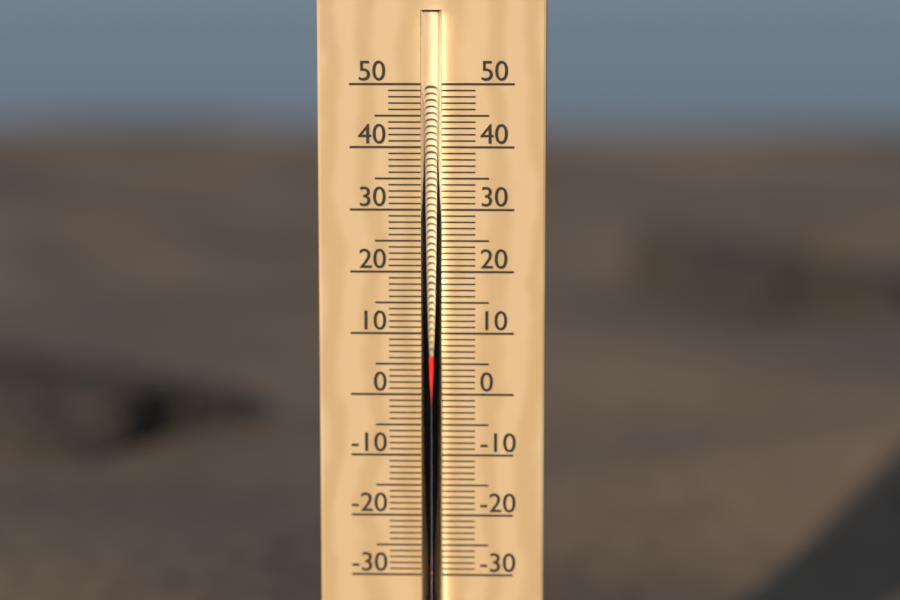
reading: 7 °C
